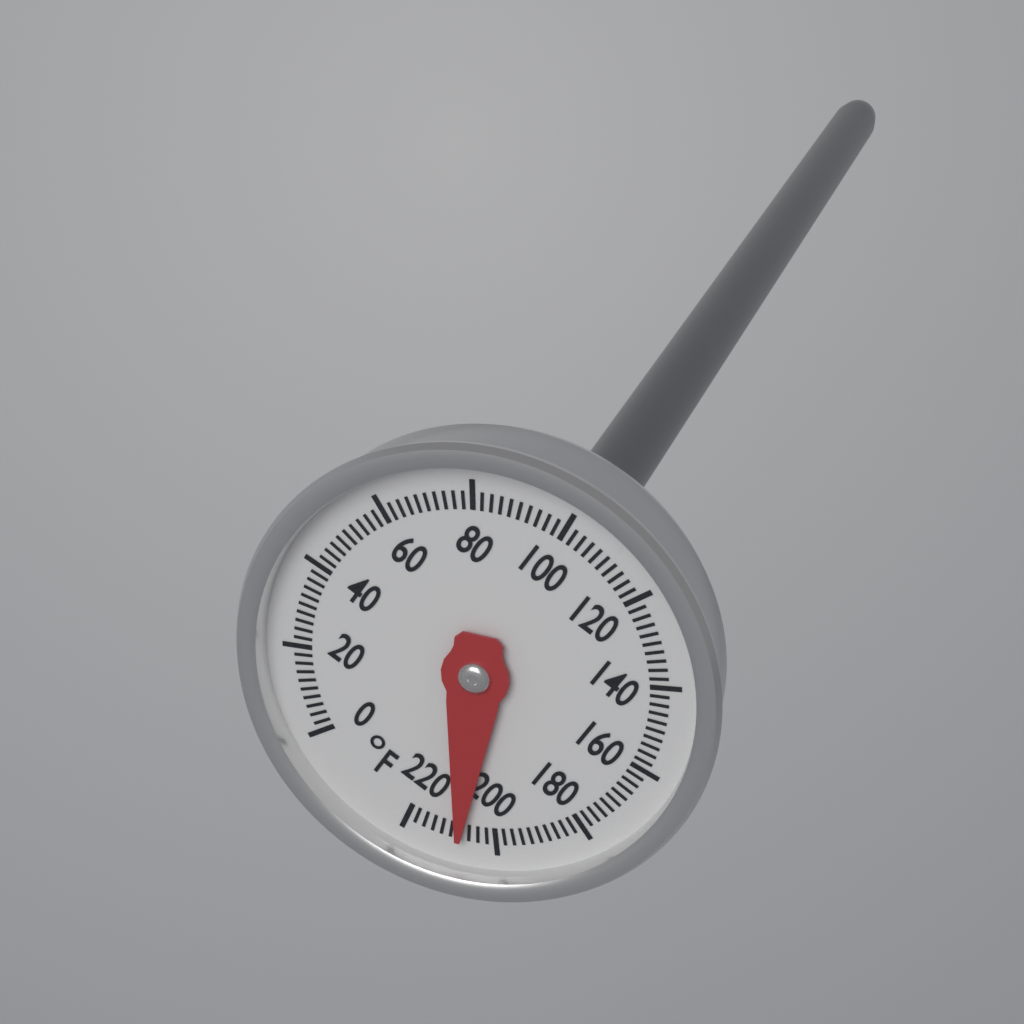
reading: 208 °F
